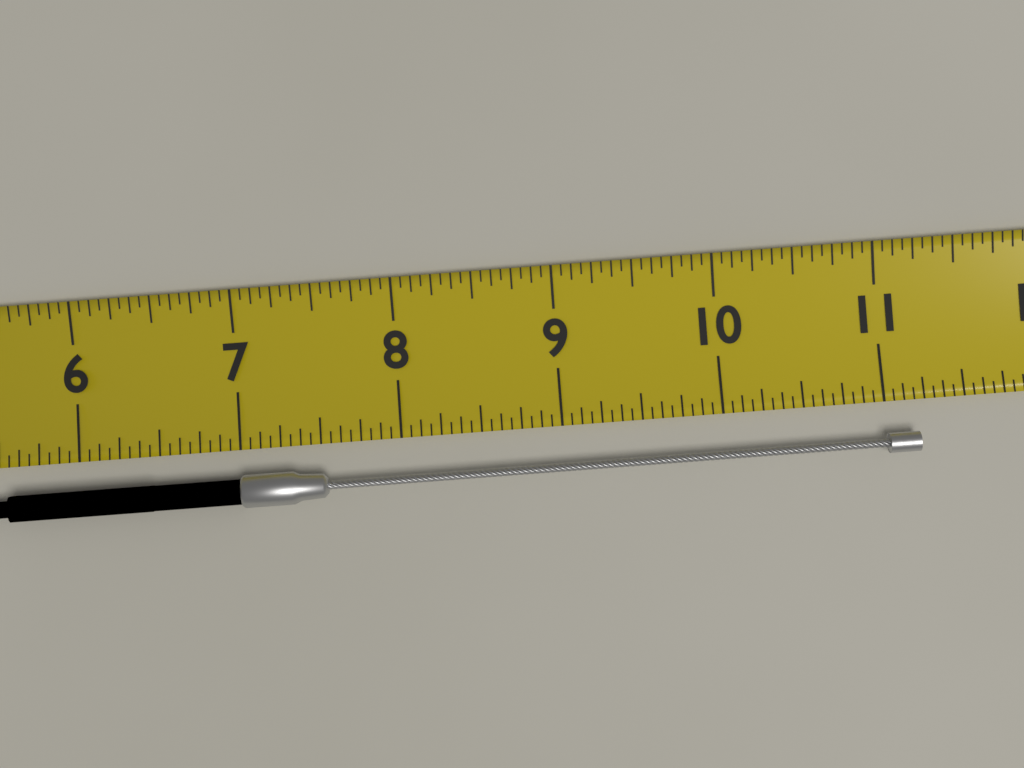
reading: 11.1875 (no unit)
